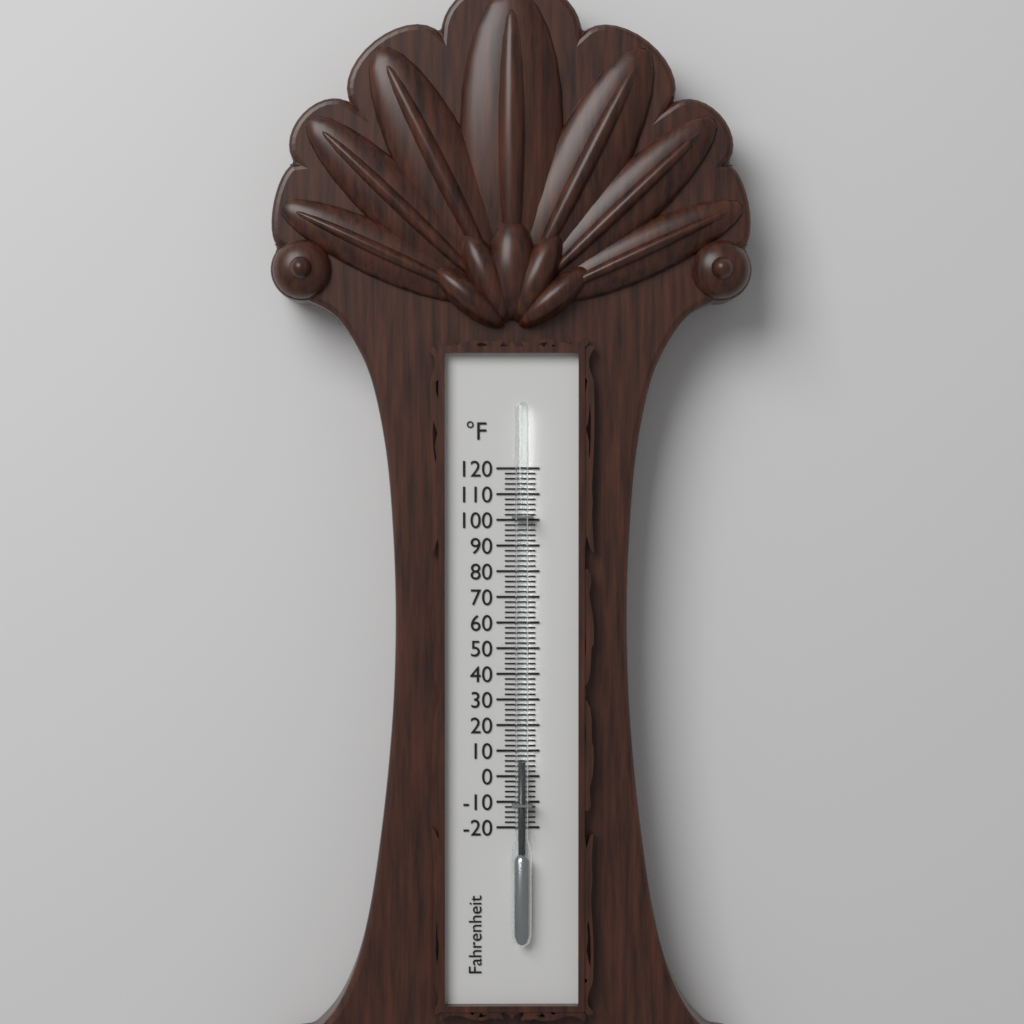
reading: 6 °F
